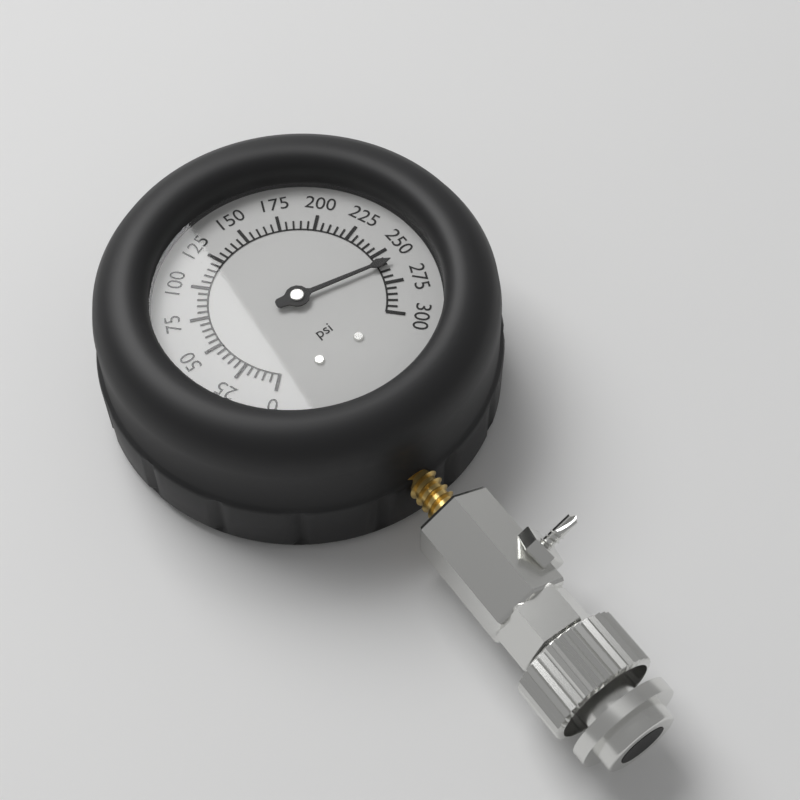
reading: 260 psi
